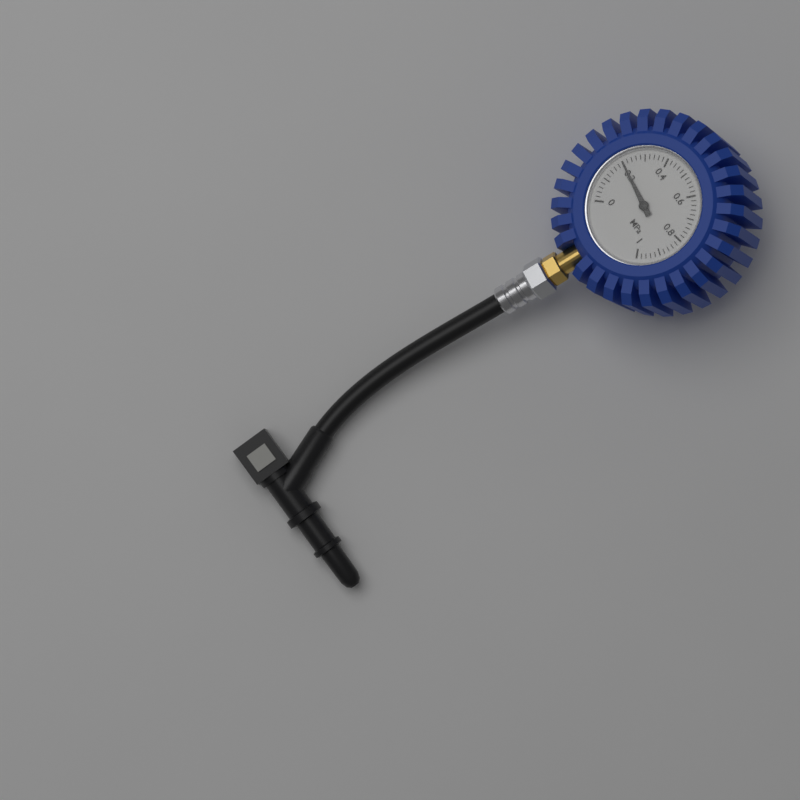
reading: 0.20 MPa
